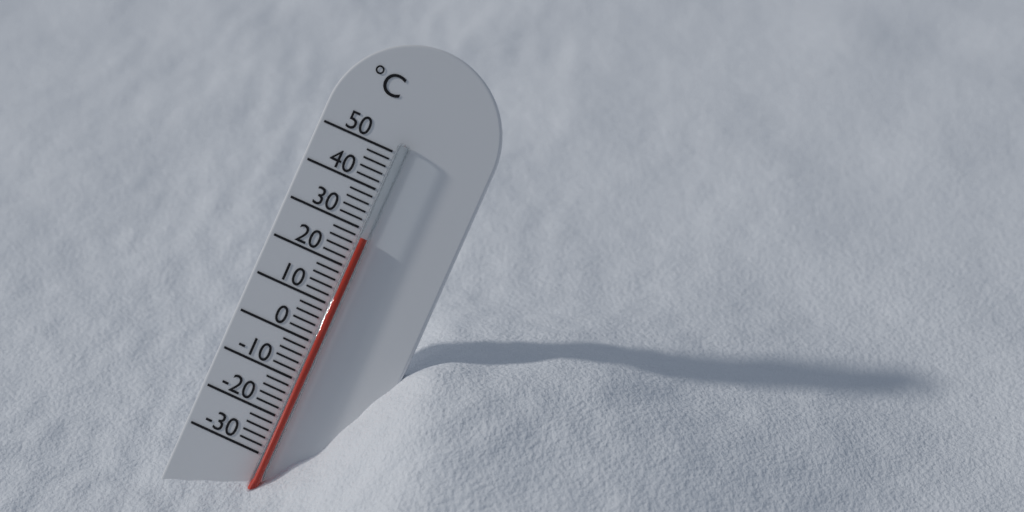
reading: 28 °C
